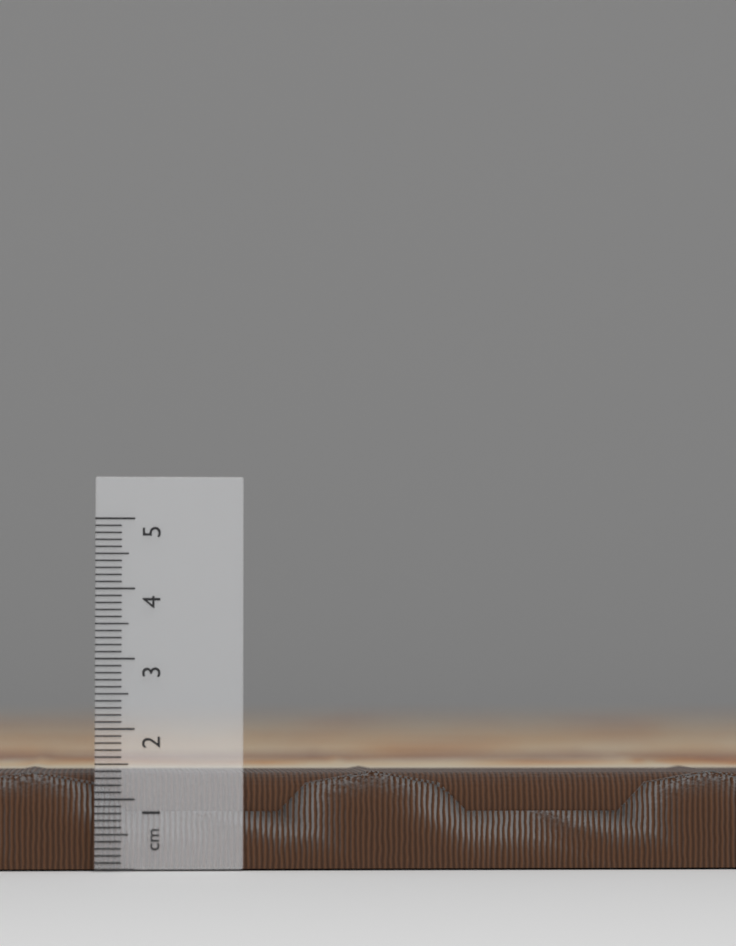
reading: 1.4 cm
